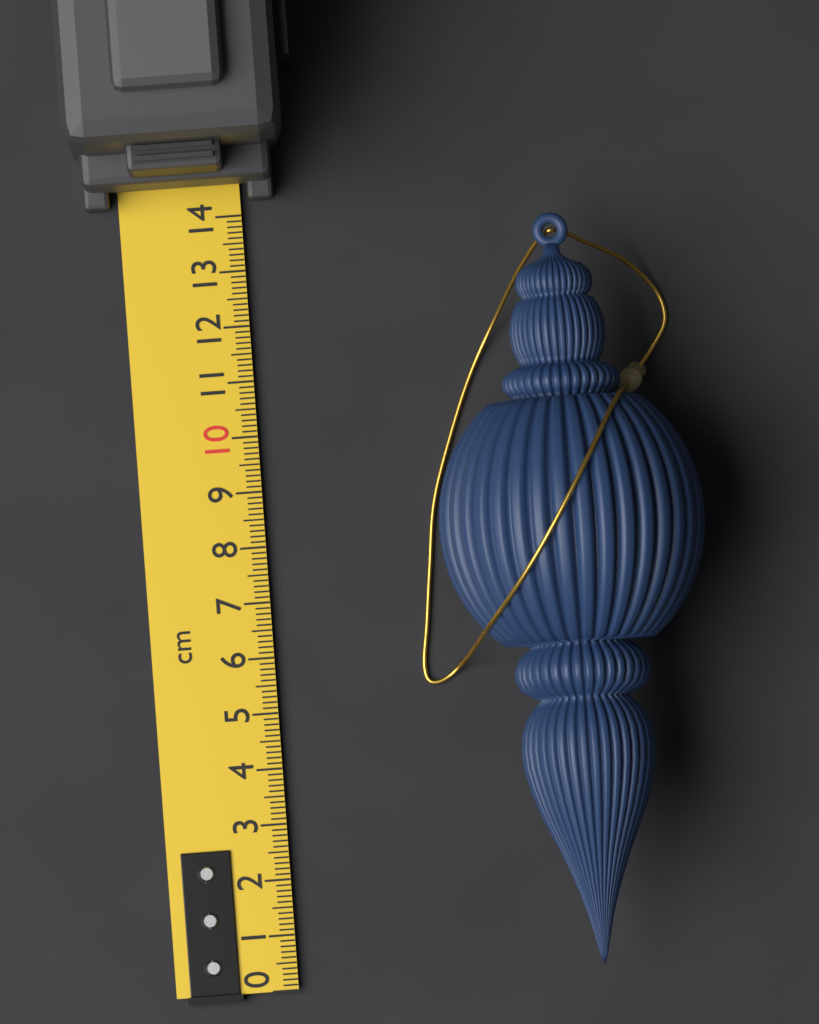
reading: 13.5 cm
